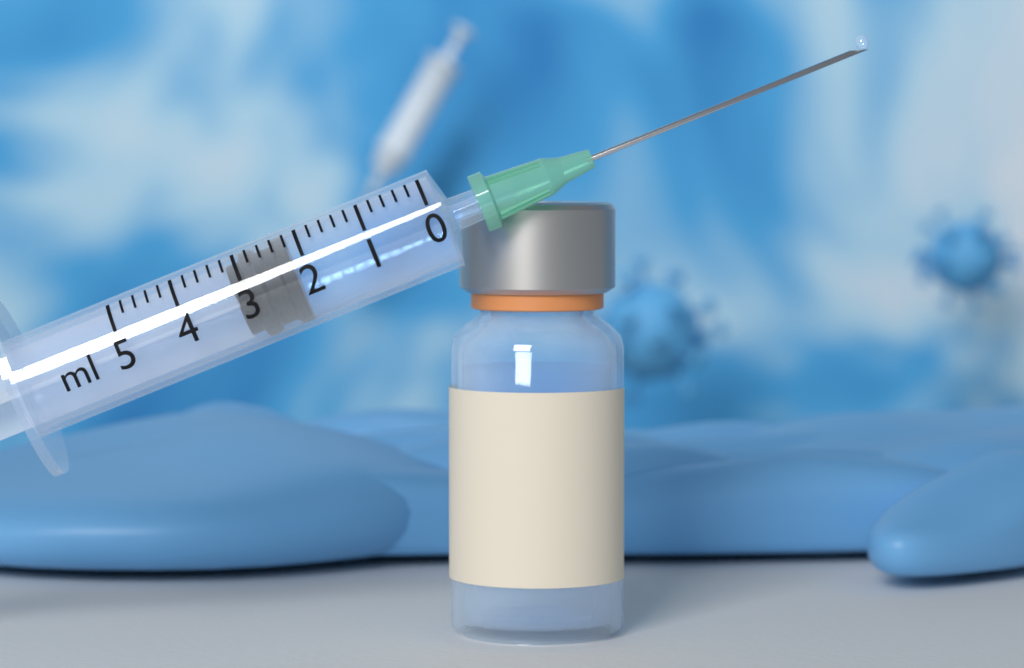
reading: 2.2 ml
